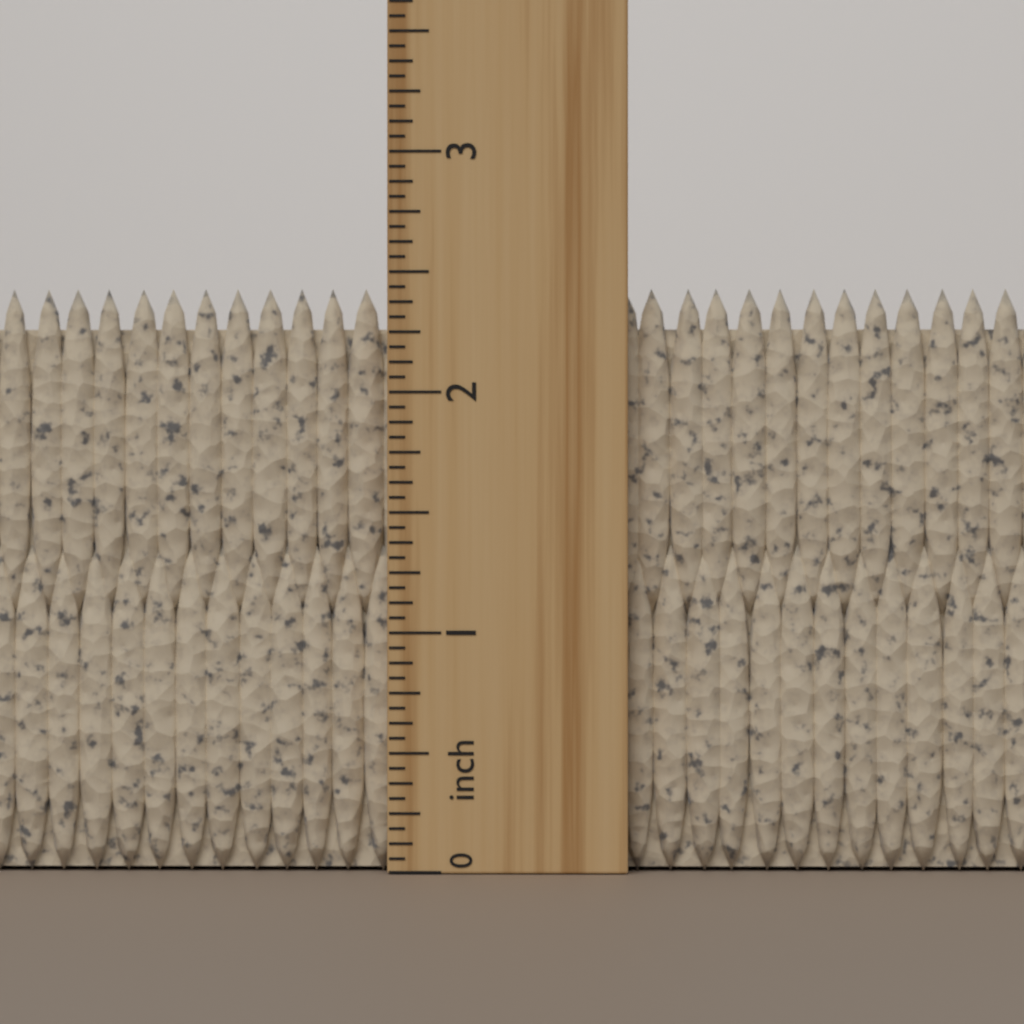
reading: 2.4375 inch
